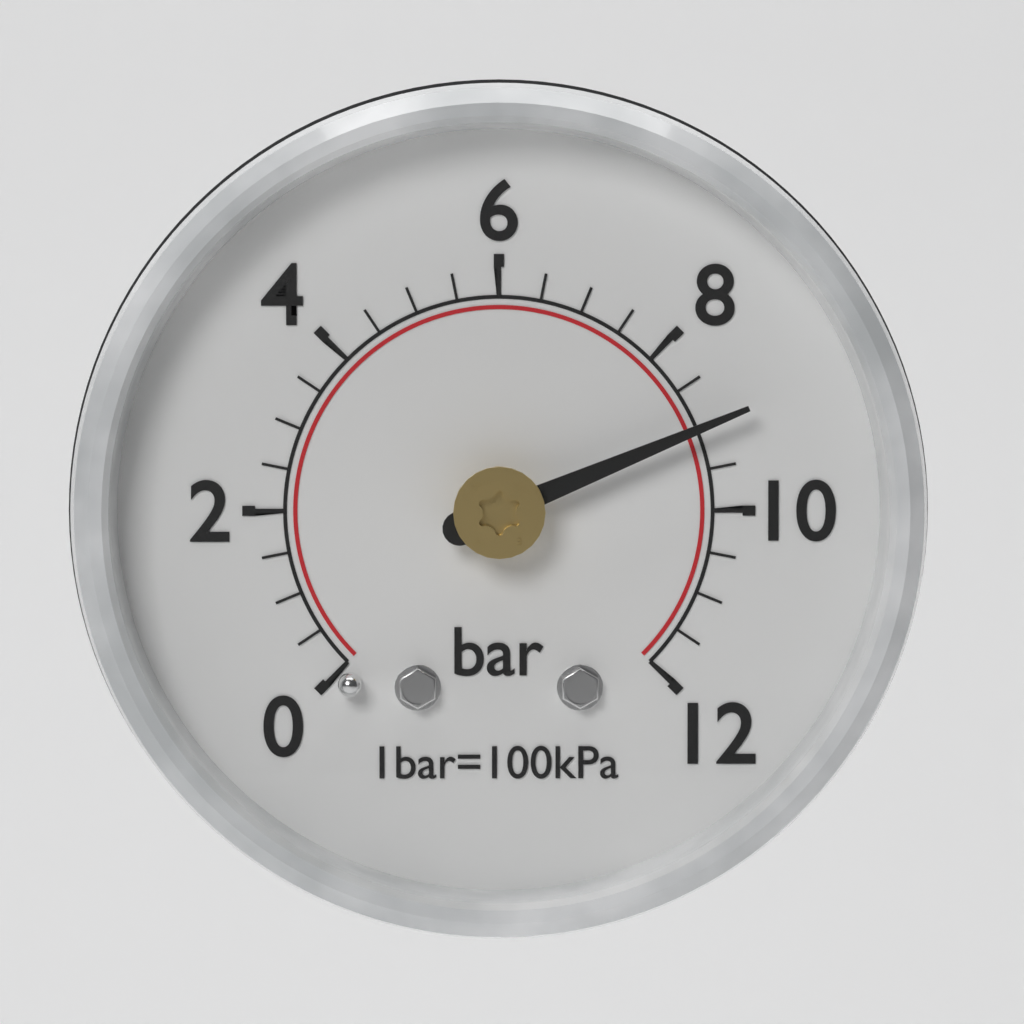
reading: 9.0 bar
